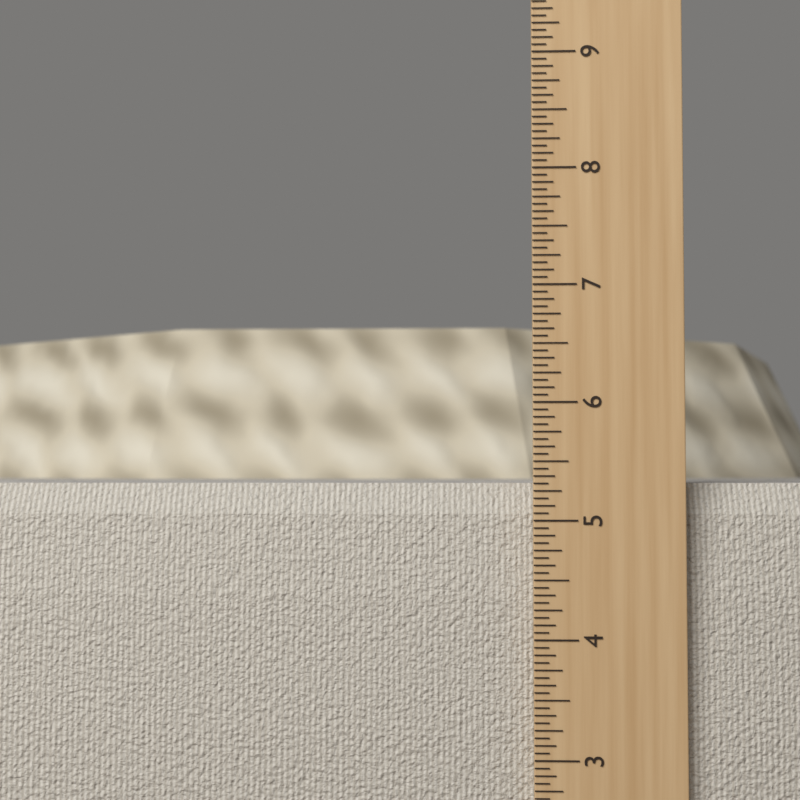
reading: 5.3125 in
